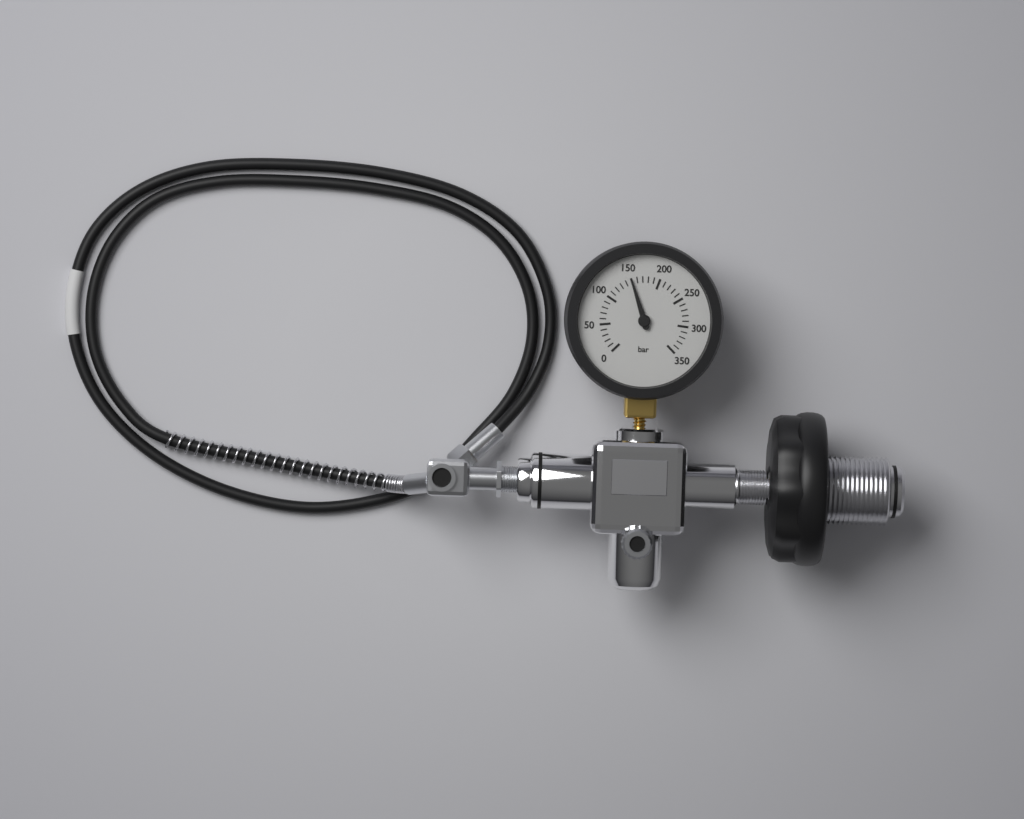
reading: 150 bar
